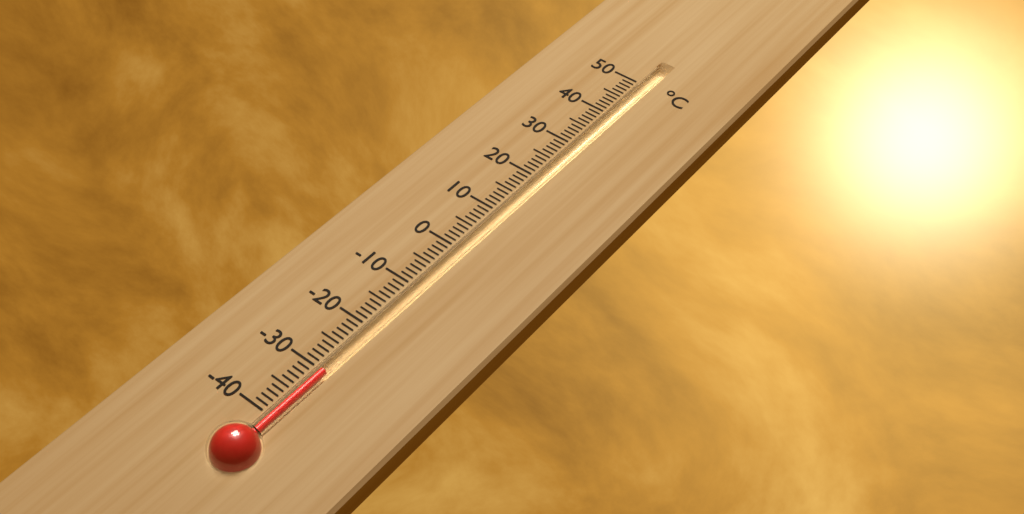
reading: -30 °C
